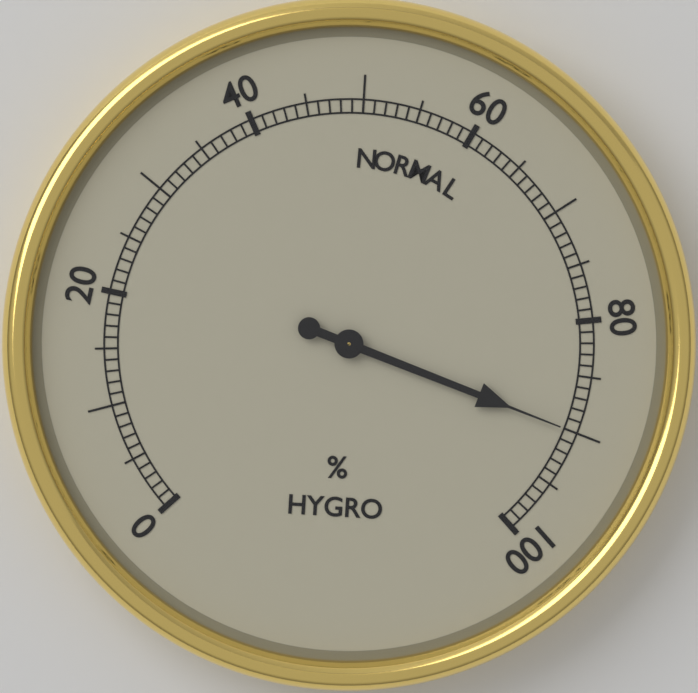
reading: 90 %
